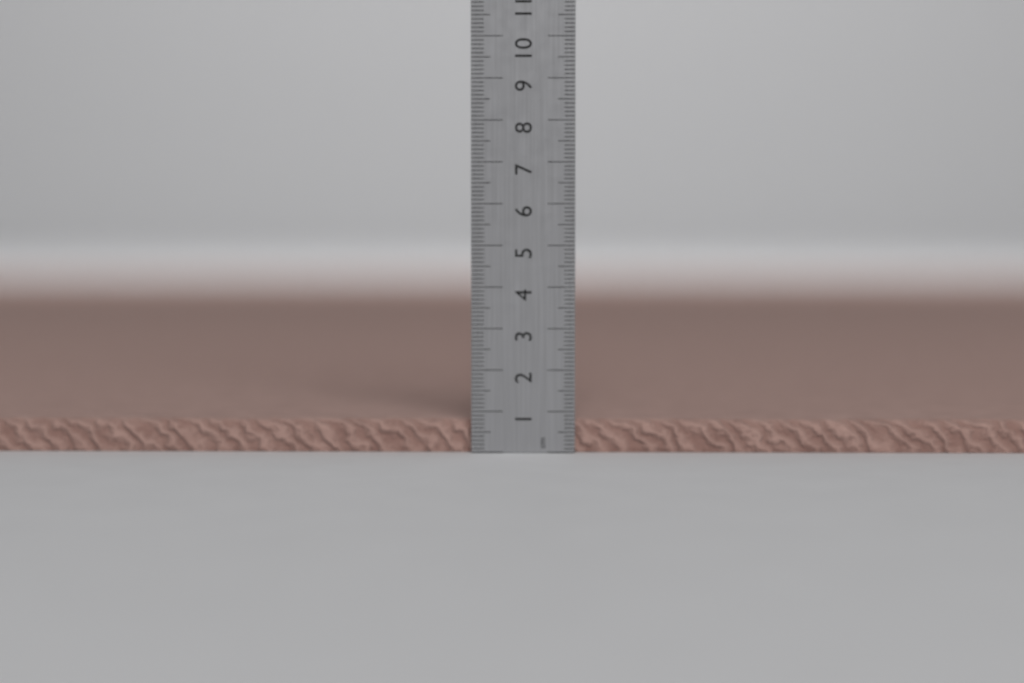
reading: 0.8 cm
